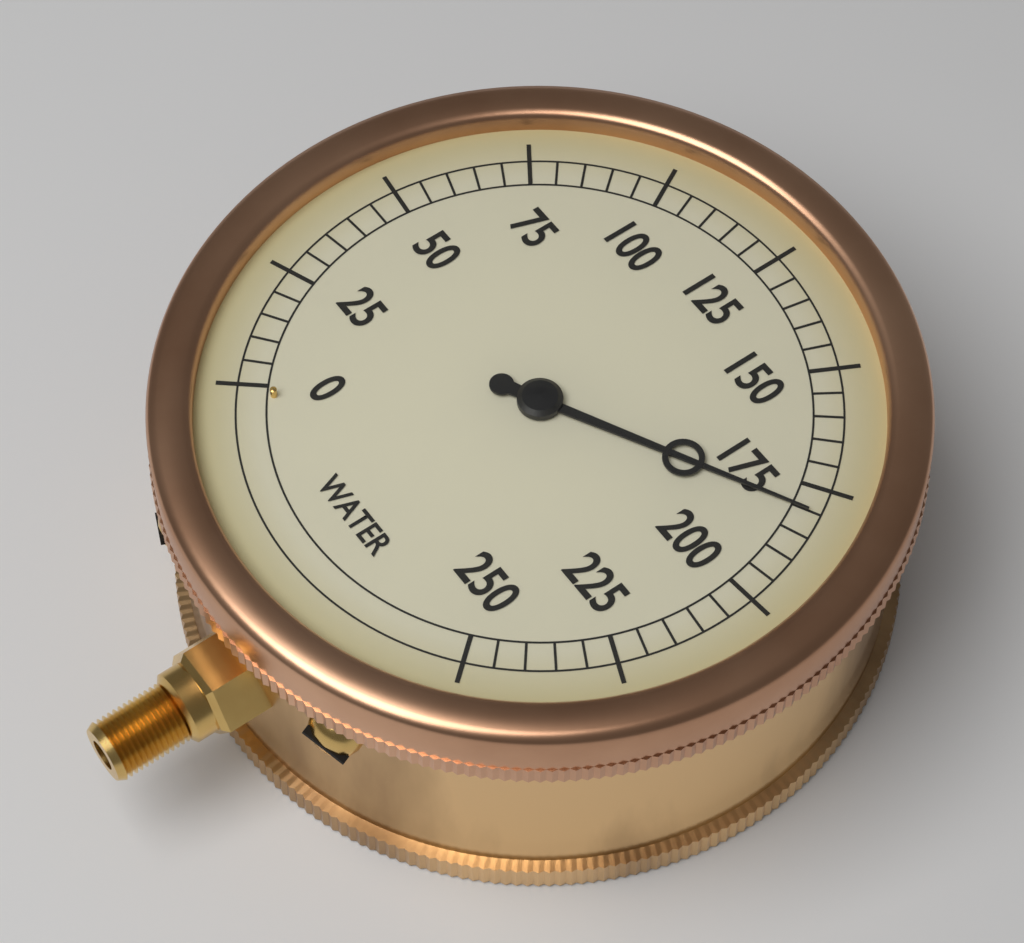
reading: 180 (no unit)
